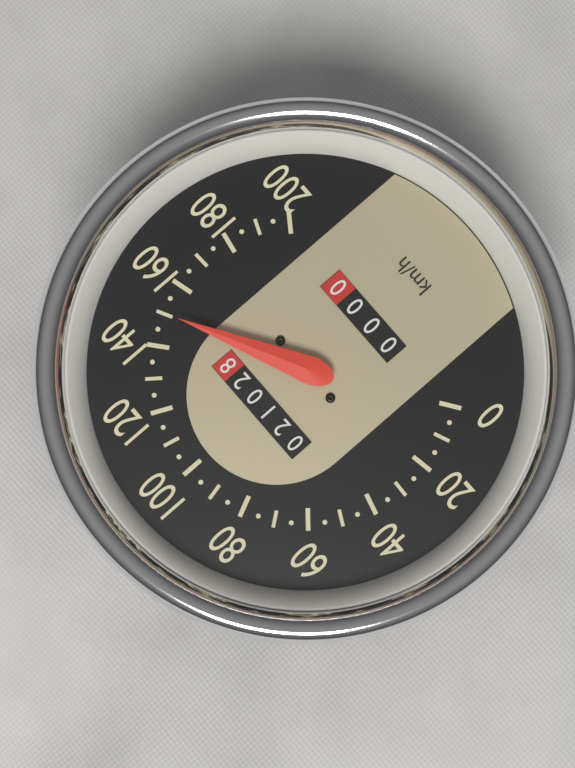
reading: 150 km/h
